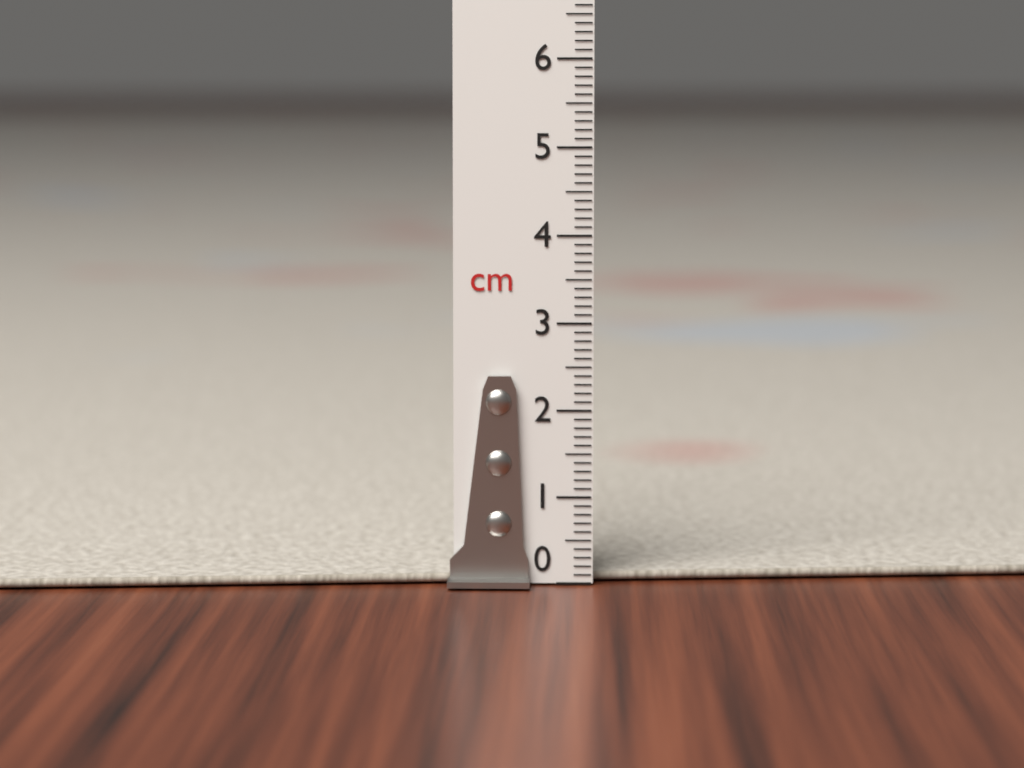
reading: 0.1 cm
